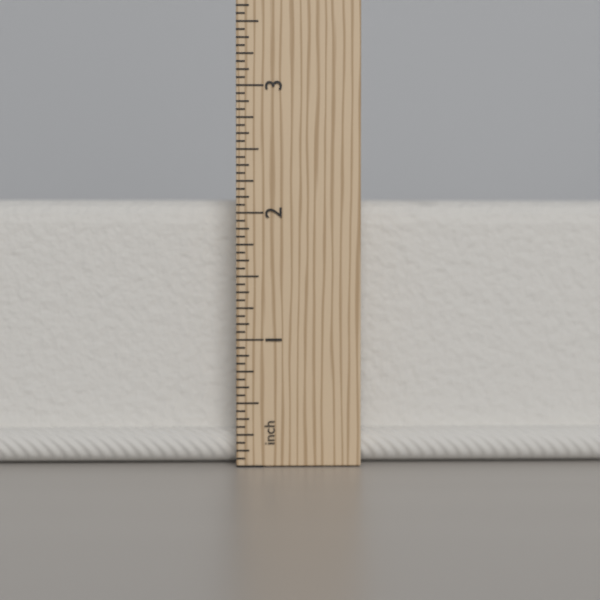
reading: 2.1250 in
